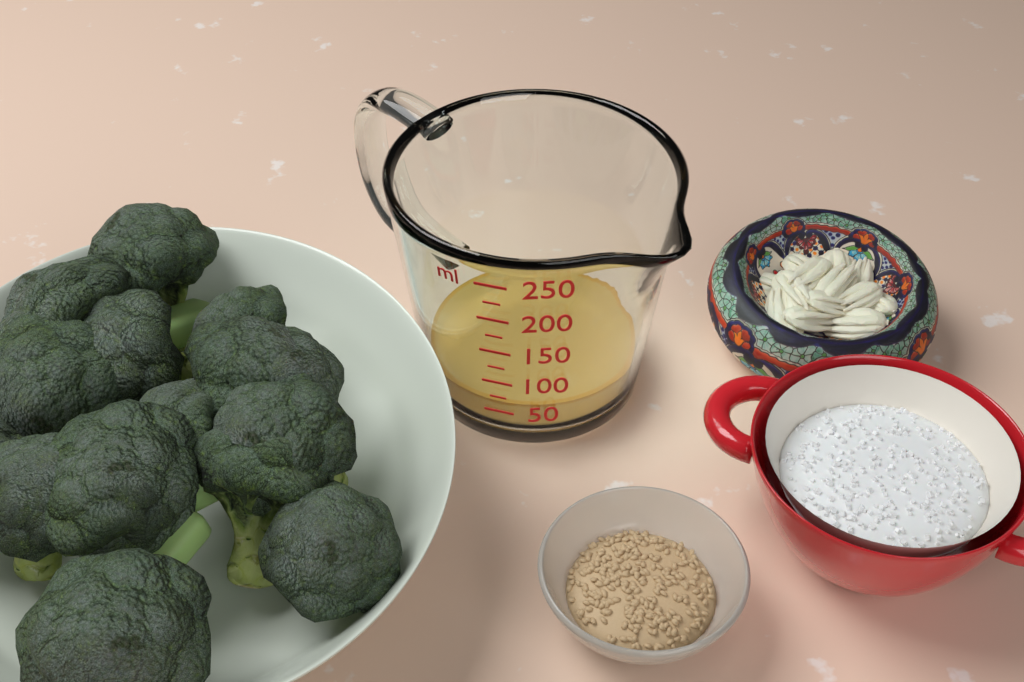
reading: 60 ml
